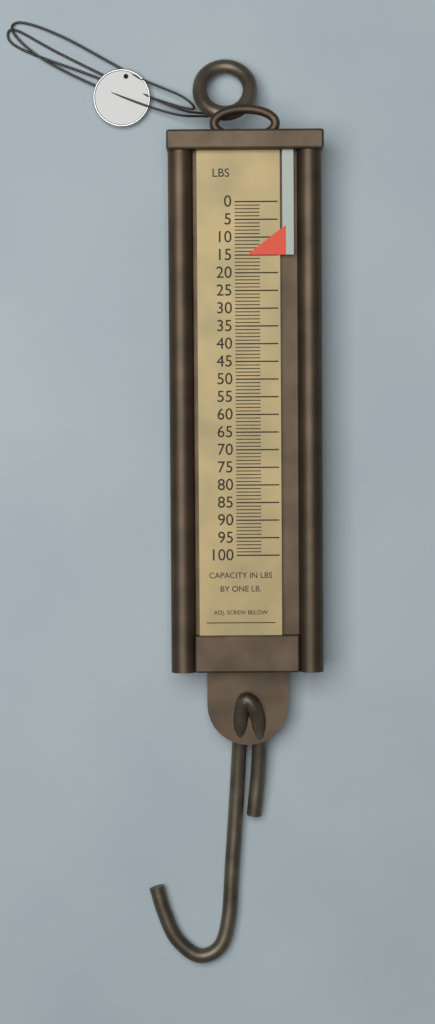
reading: 15 lb
